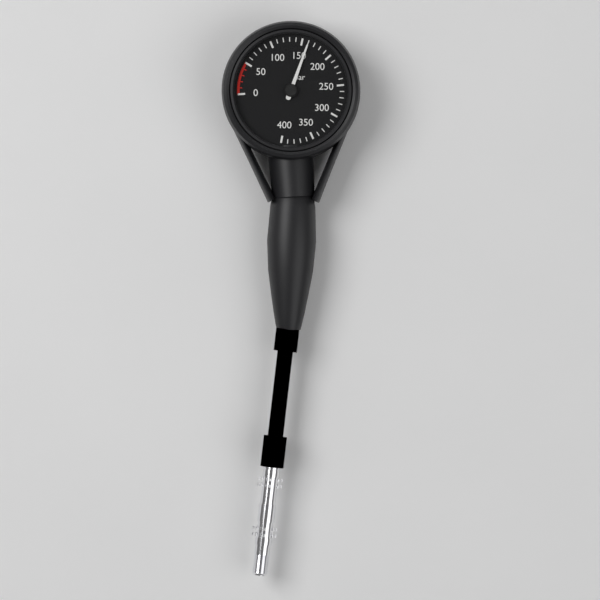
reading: 160 bar
